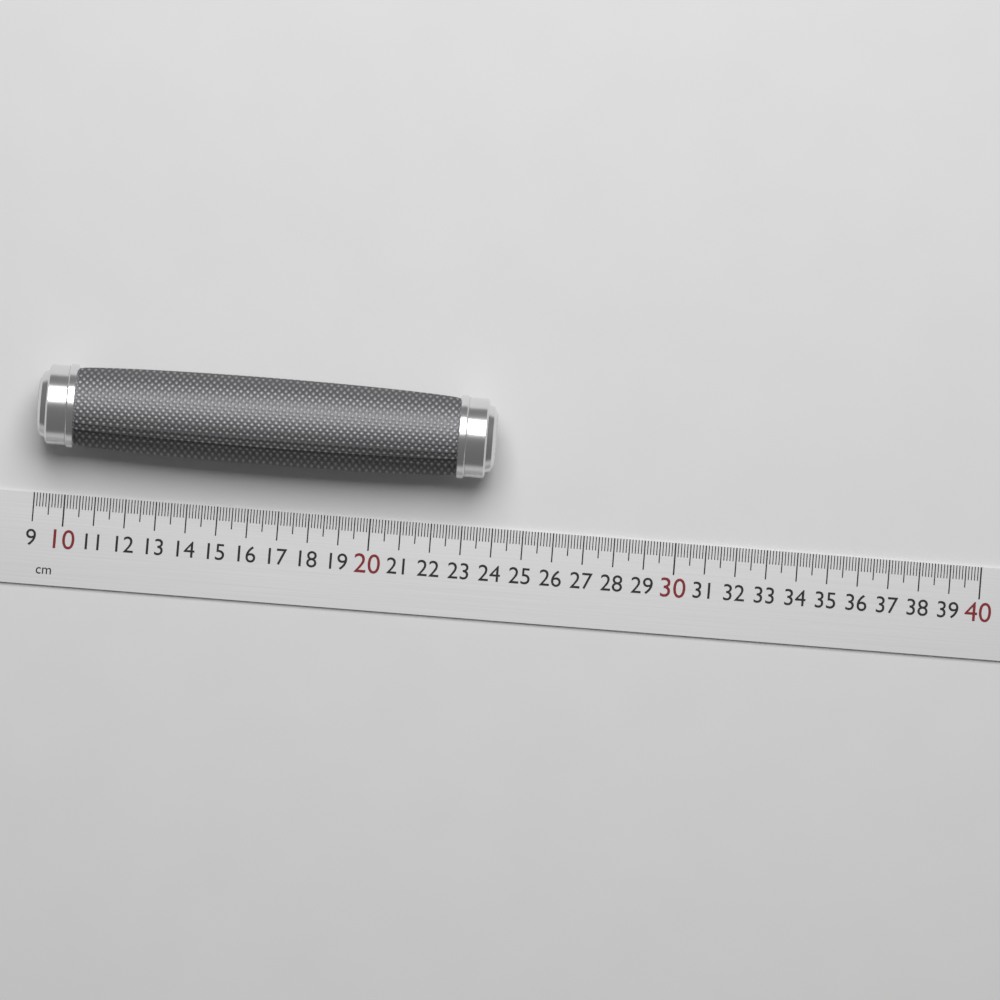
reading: 23.9 cm
